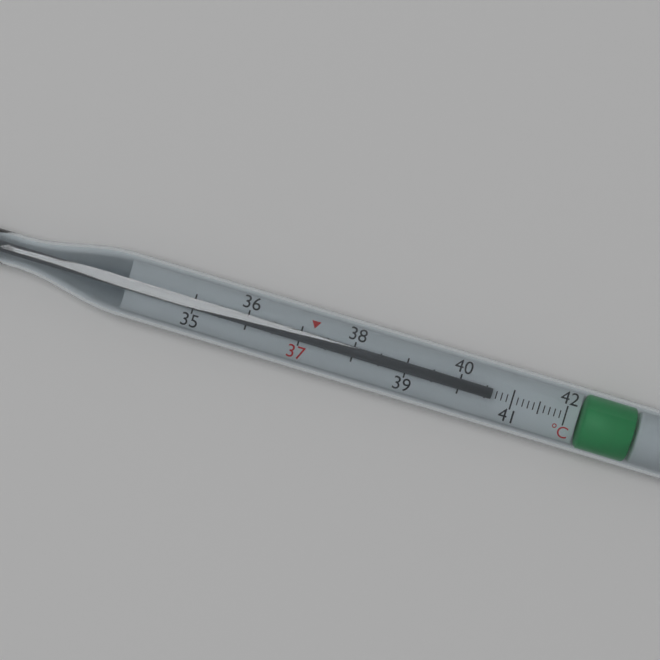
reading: 40.6 °C
